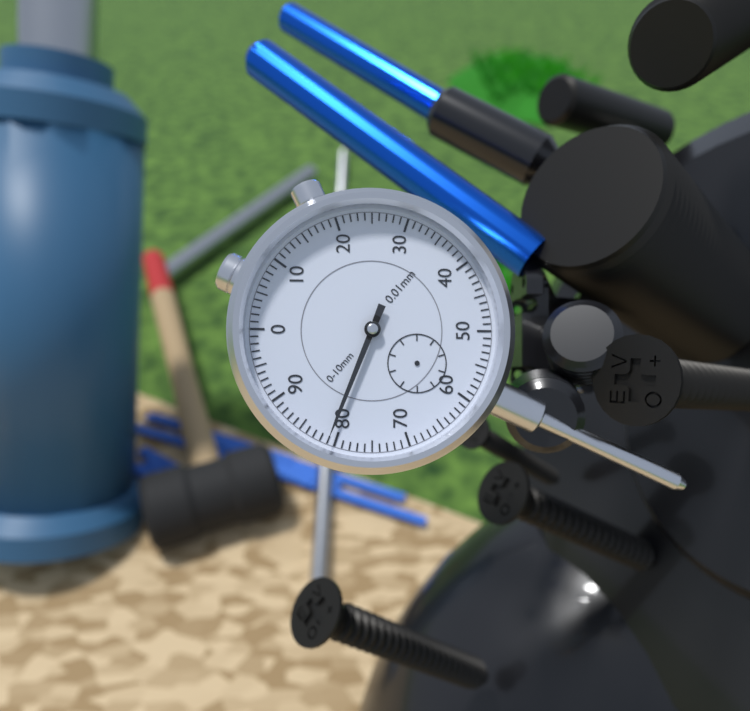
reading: 0.81 mm
